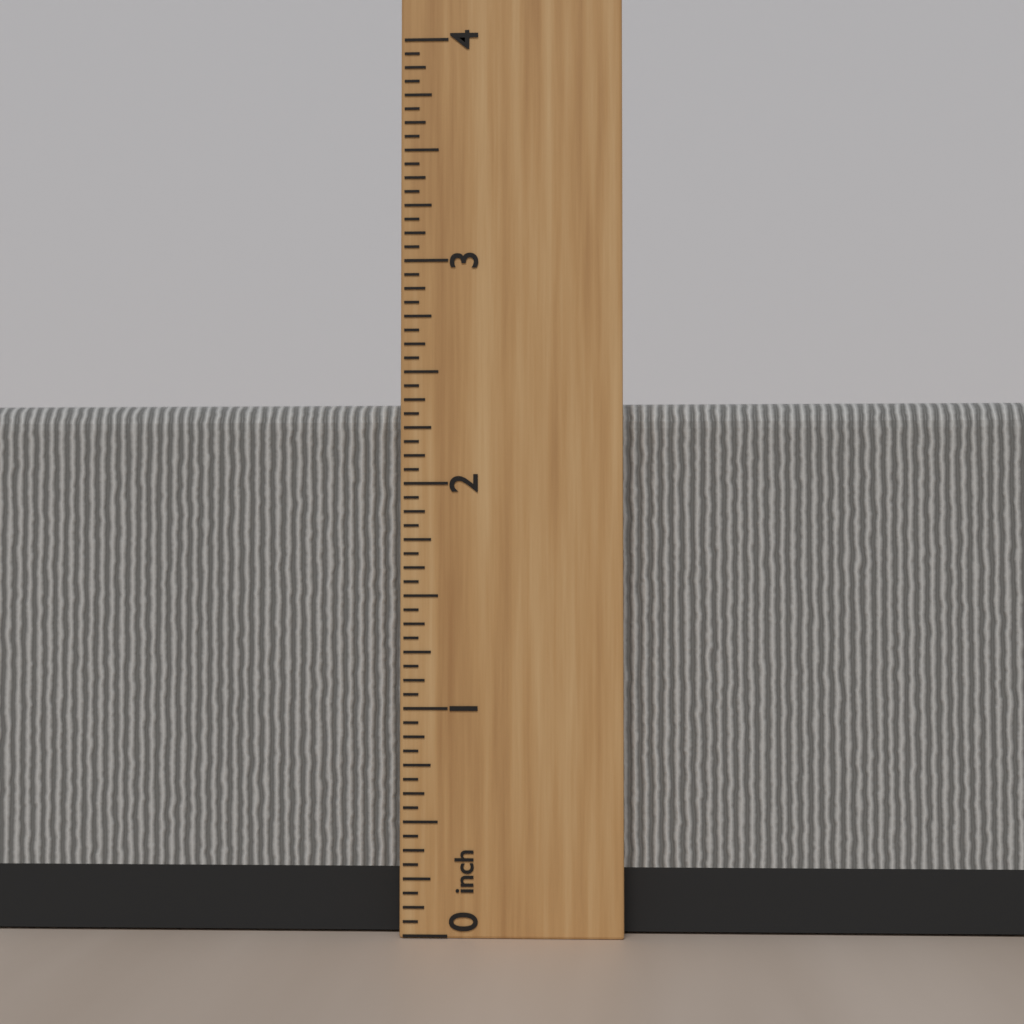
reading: 2.3750 inch
